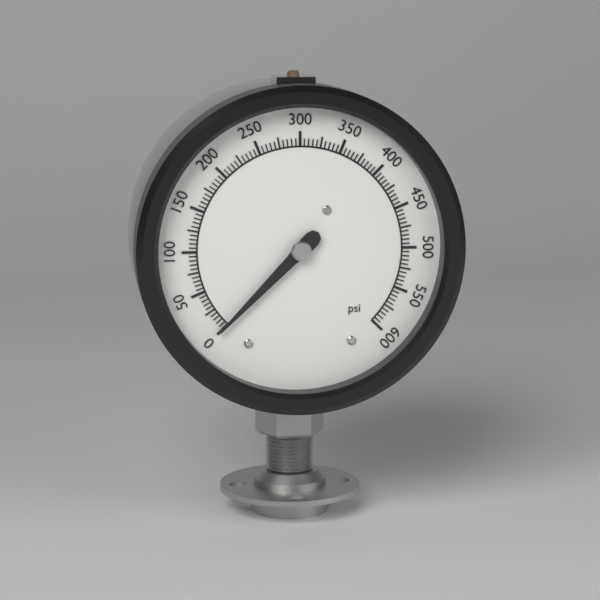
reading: 0 psi
